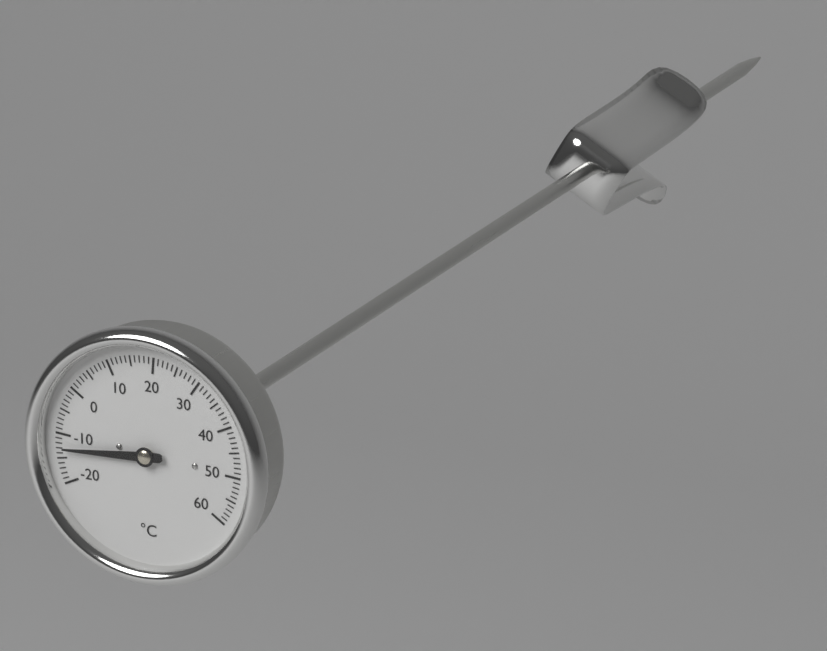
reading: -13 °C
